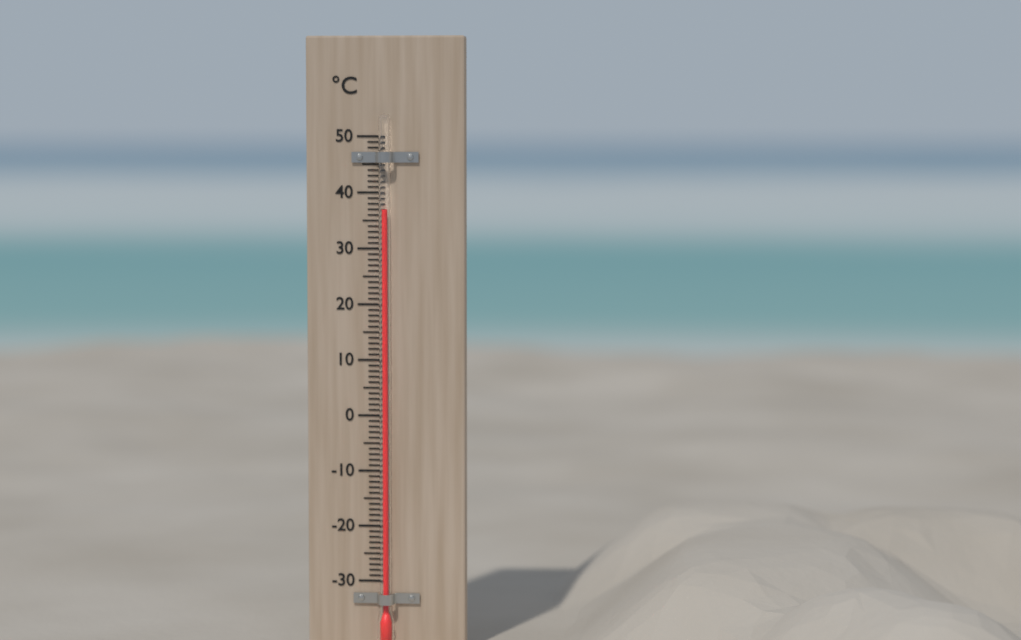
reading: 37 °C
